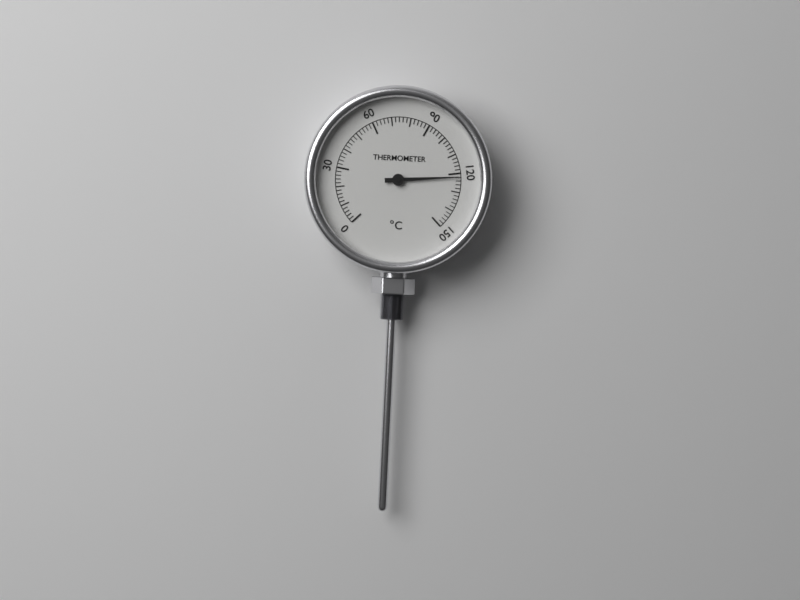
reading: 122 °C
